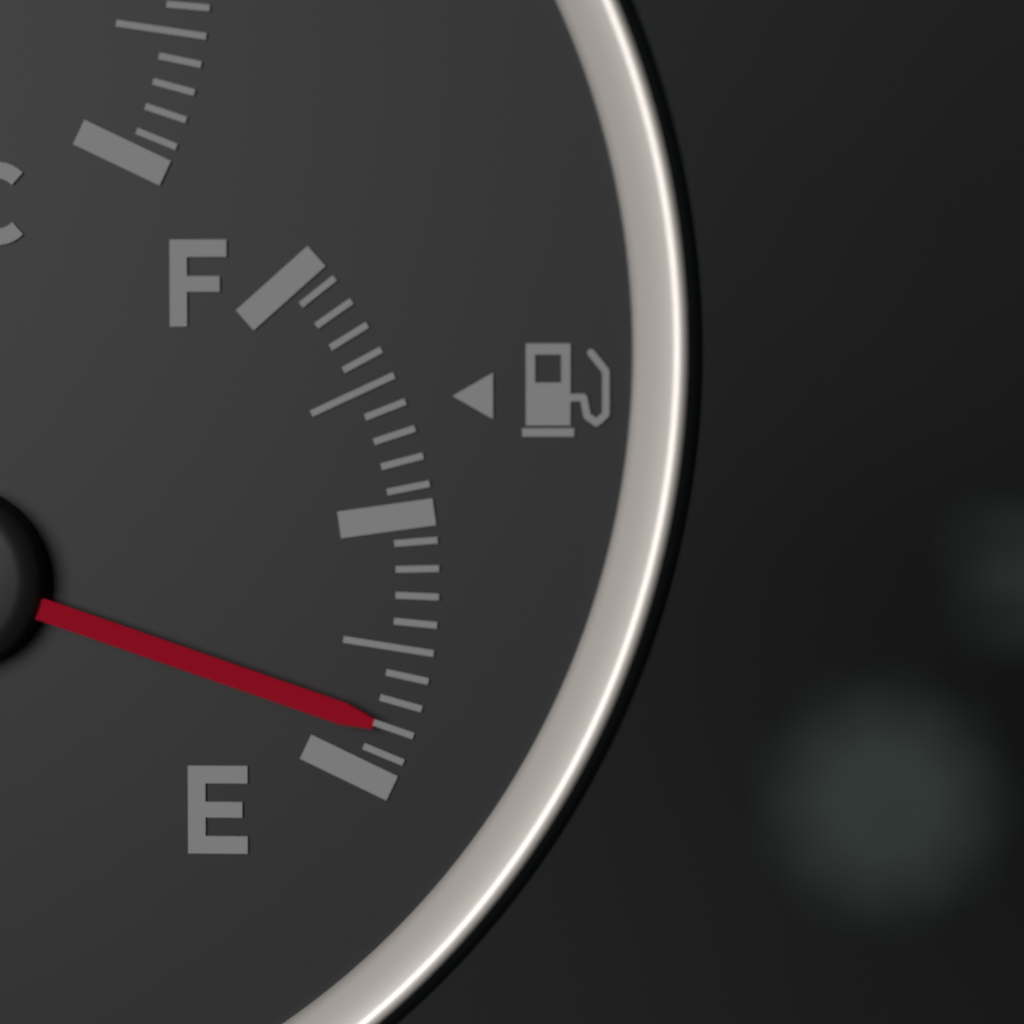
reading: 0.10 (no unit)
